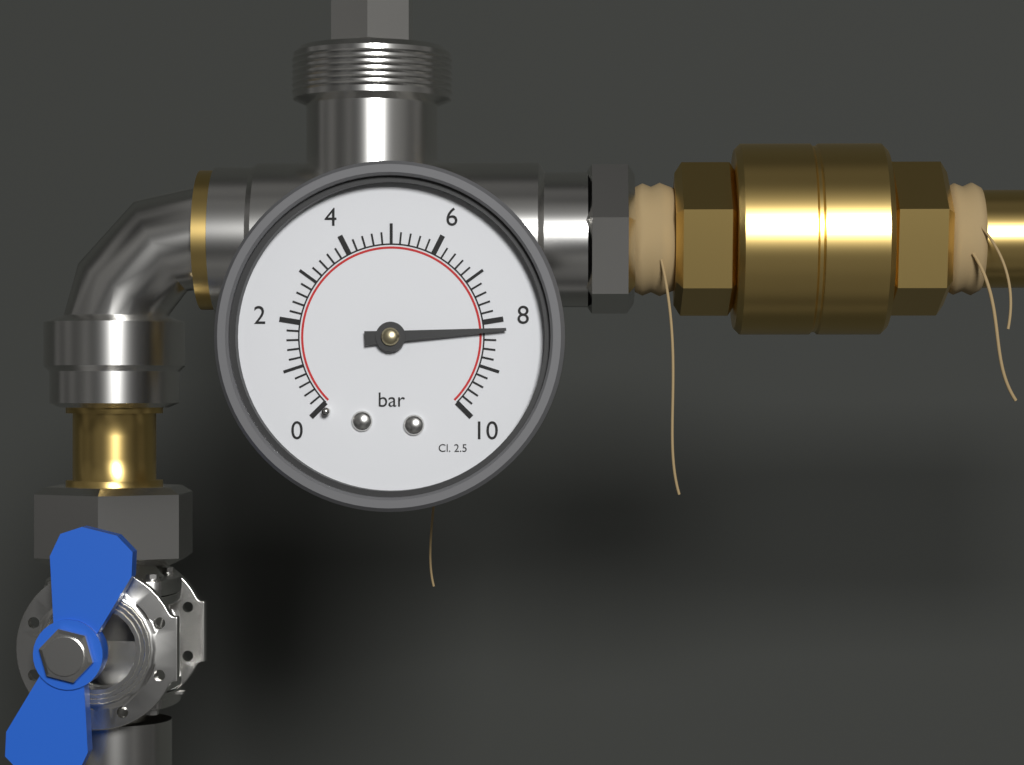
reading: 8.2 bar
